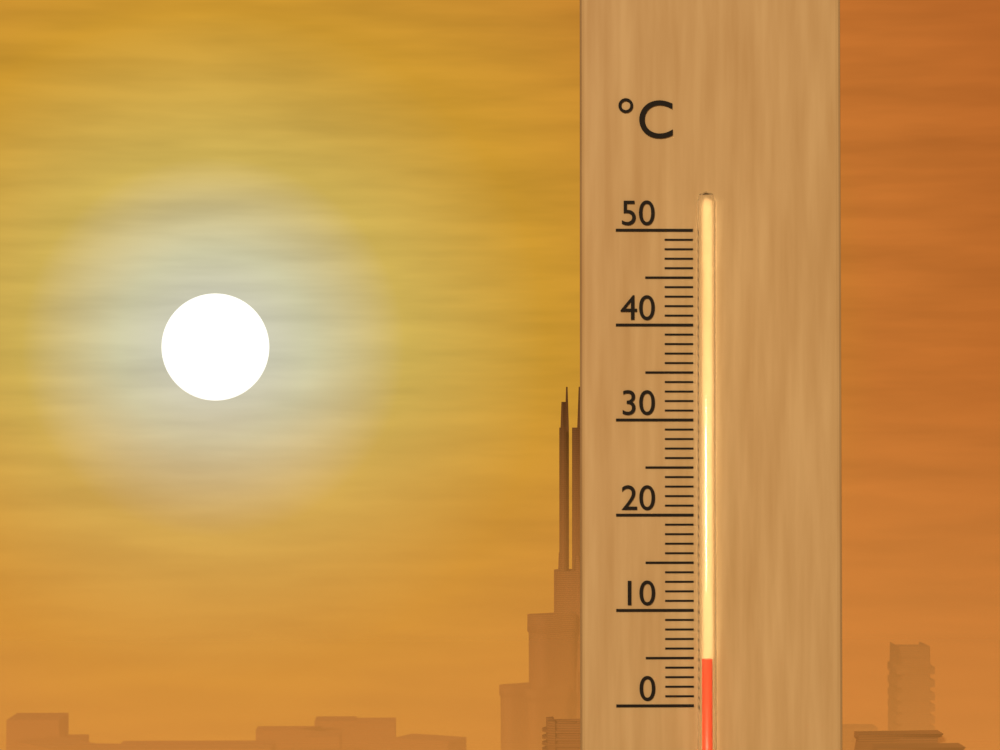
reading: 5 °C
